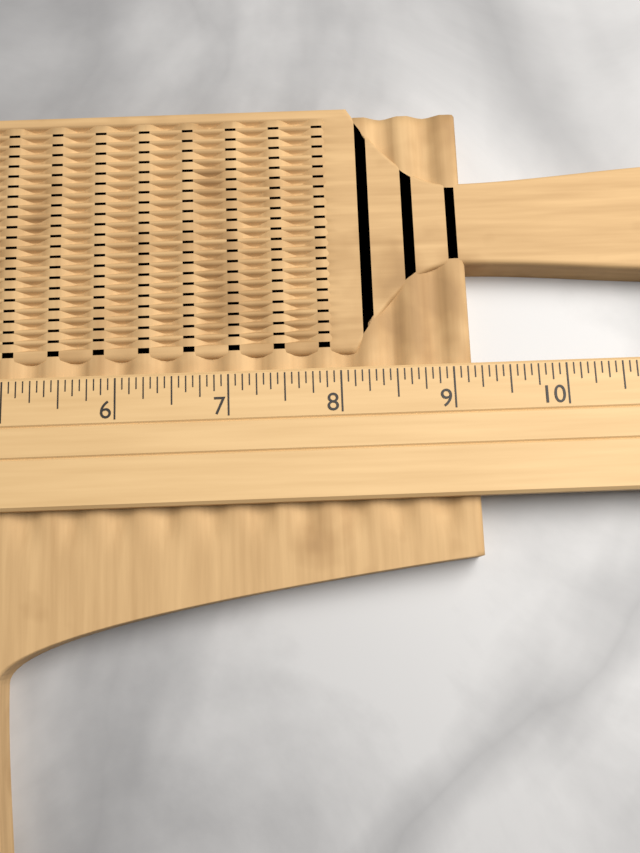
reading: 9.1875 (no unit)
